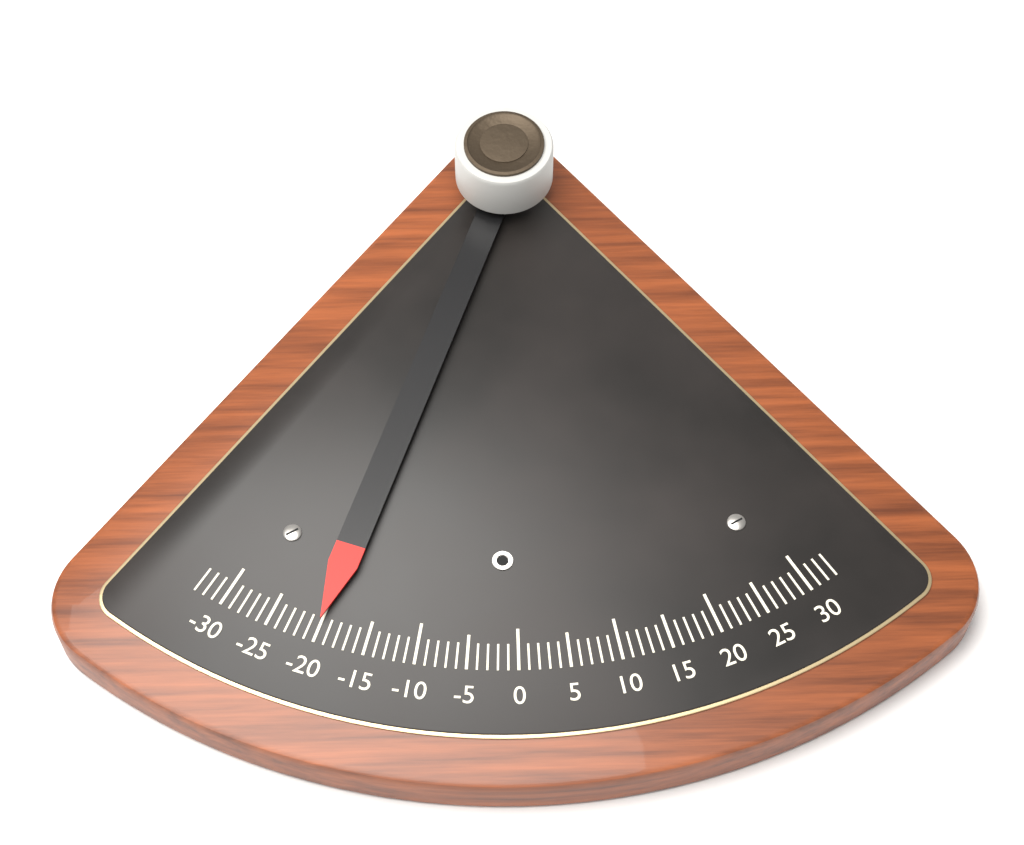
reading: -20 (no unit)
